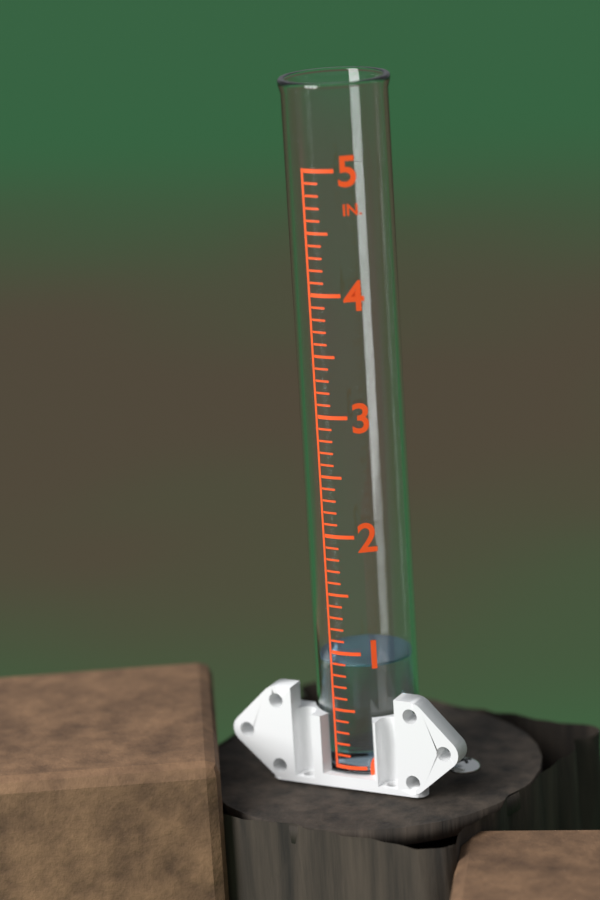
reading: 0.9 in
